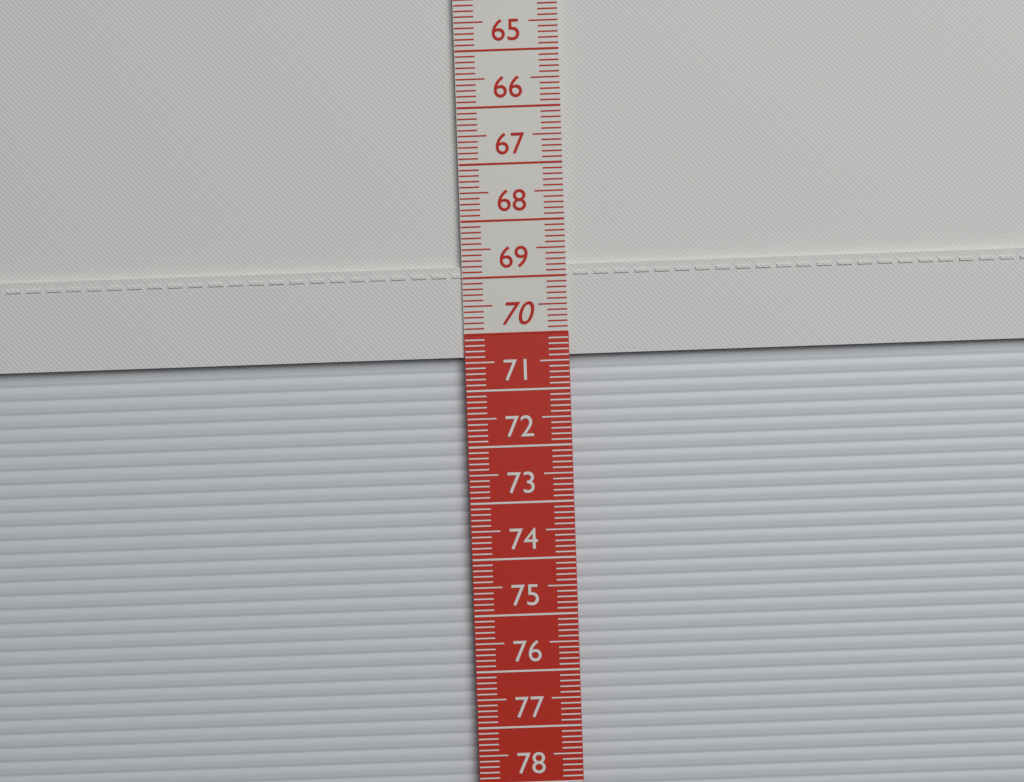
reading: 70.4 cm
